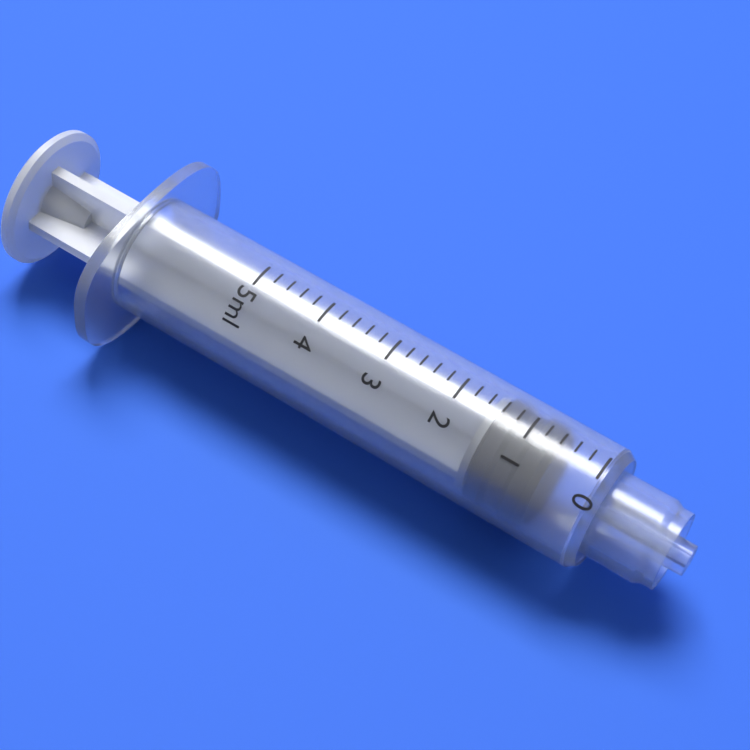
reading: 0.6 ml
